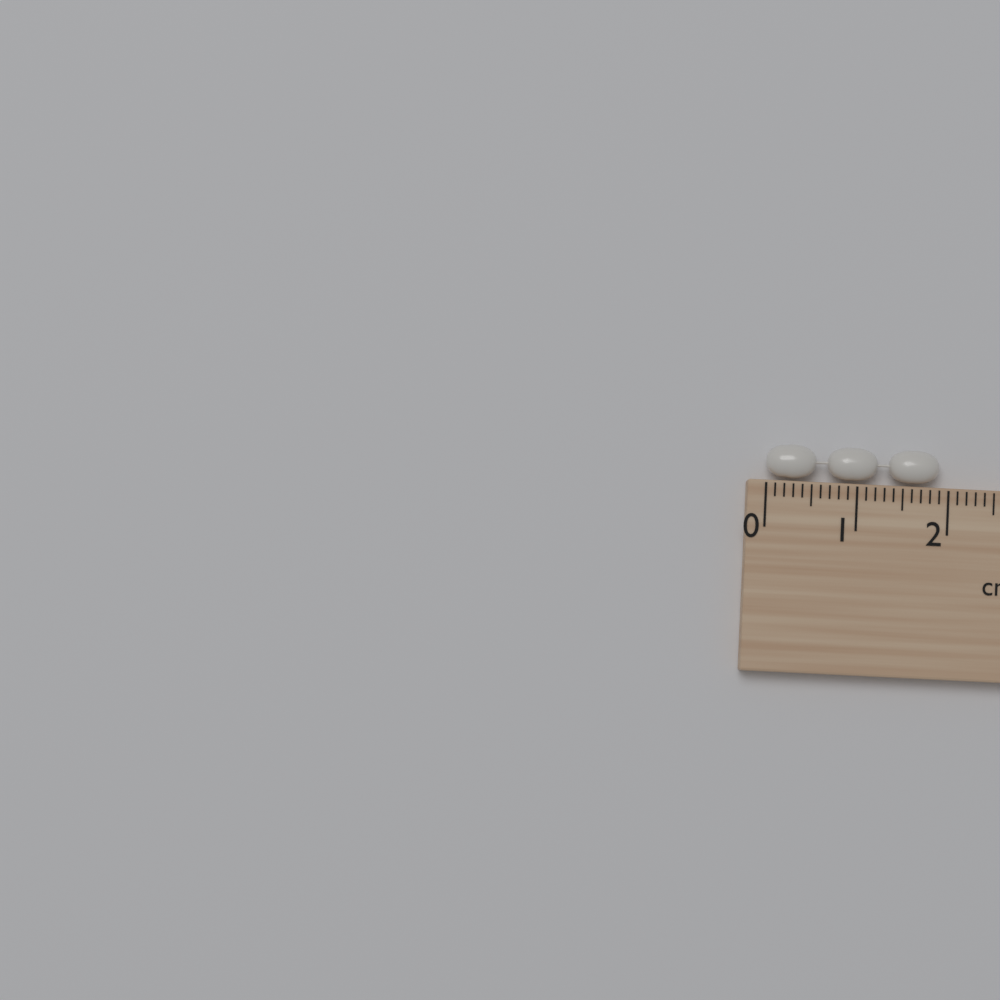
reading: 1.9 cm
